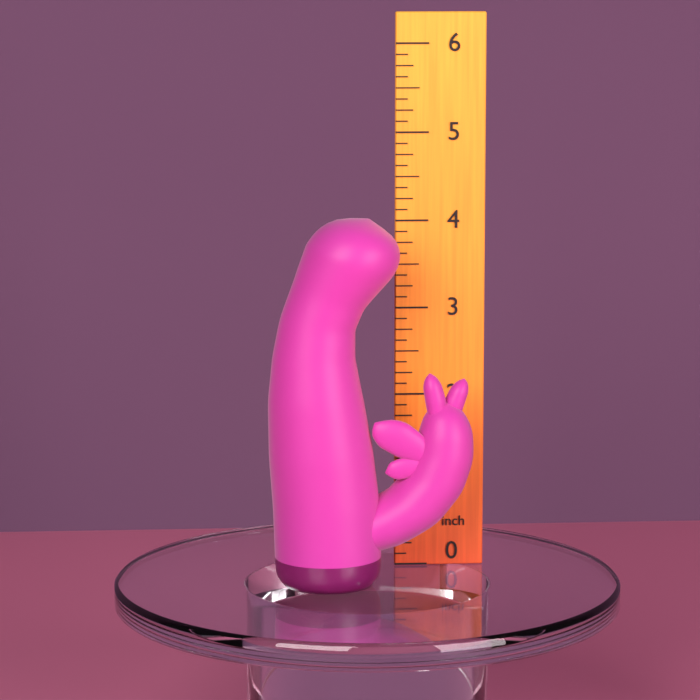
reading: 4.125 inch
